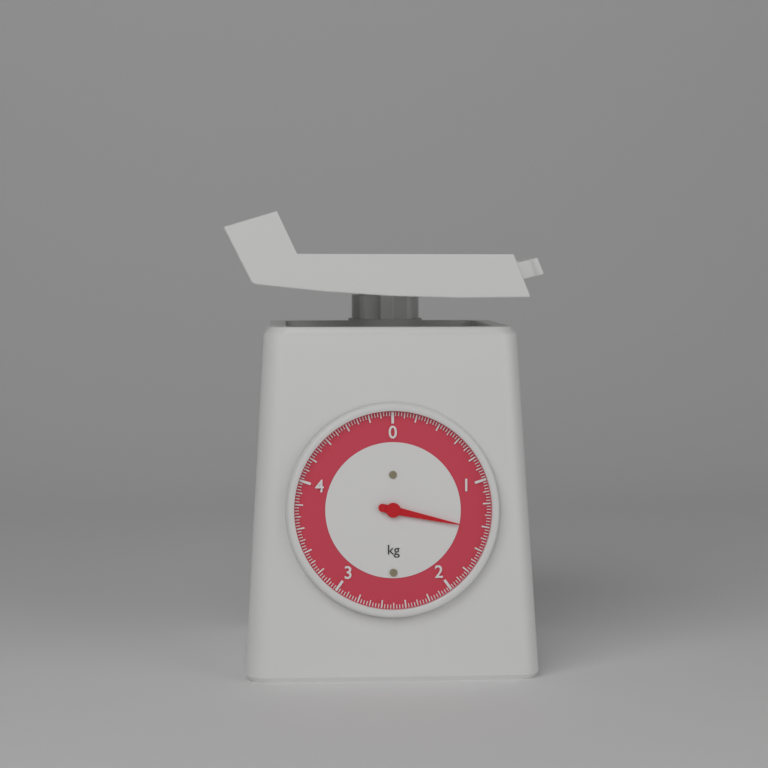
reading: 1.425 kg
